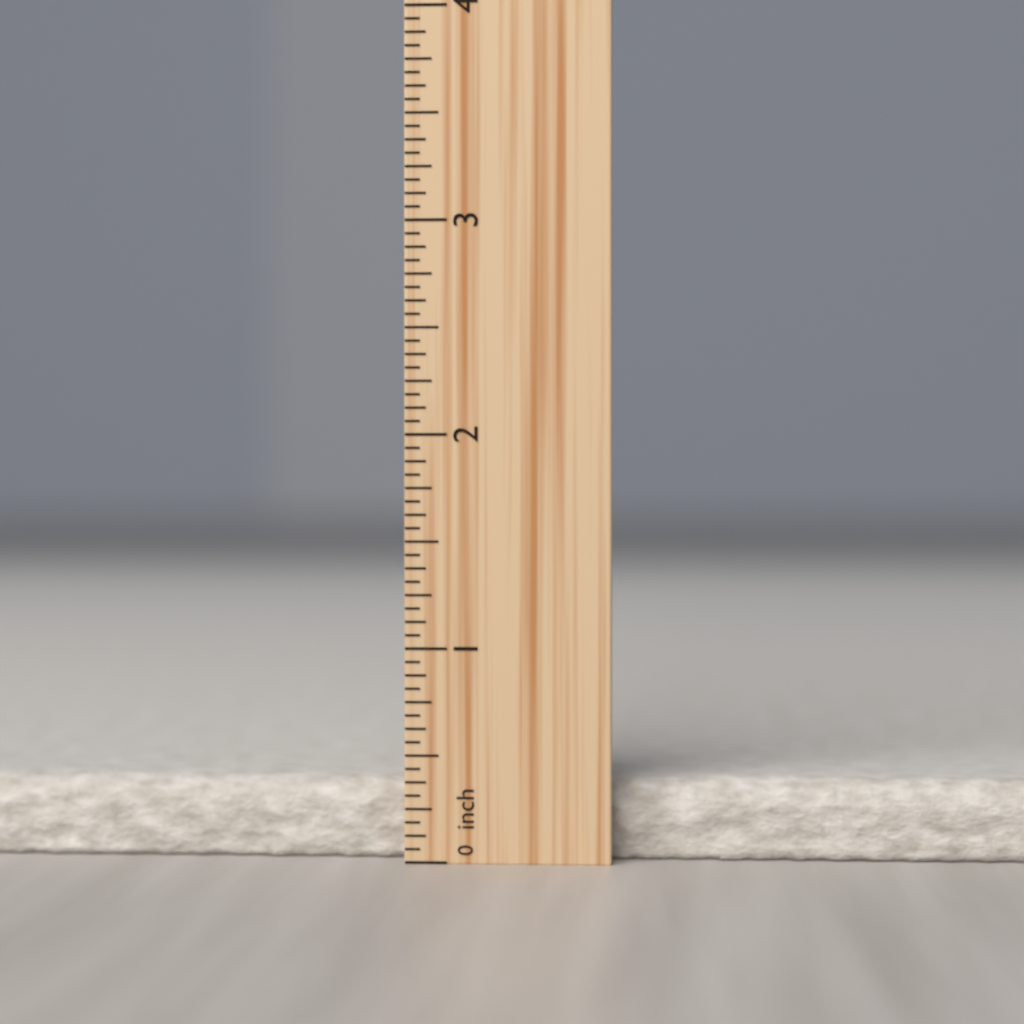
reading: 0.3750 inch
